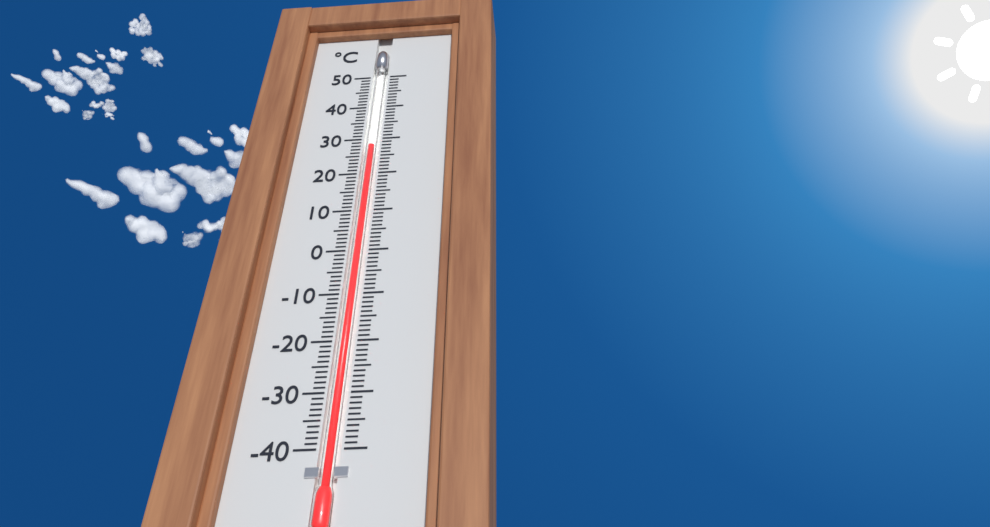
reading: 28 °C
